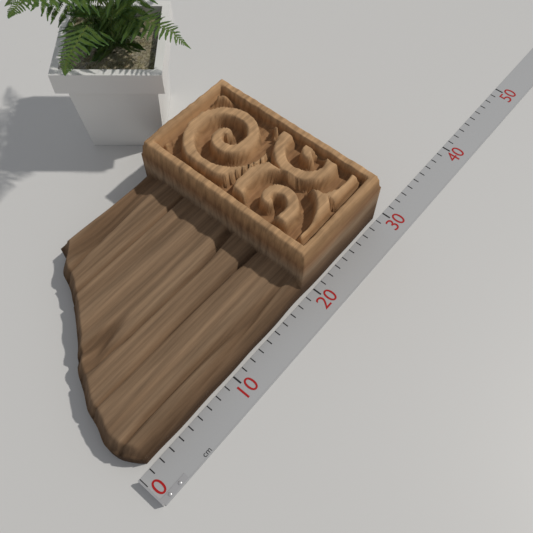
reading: 29 cm
